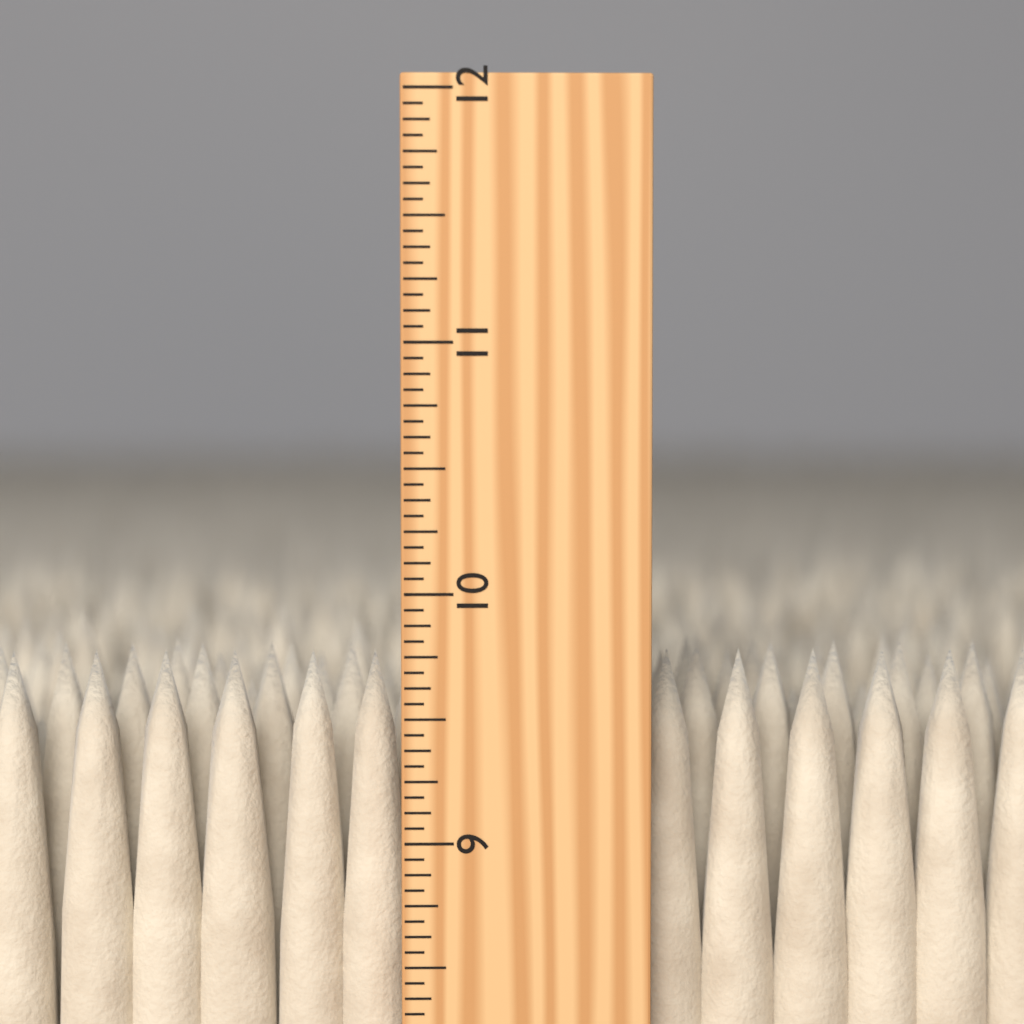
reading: 9.7500 inch
